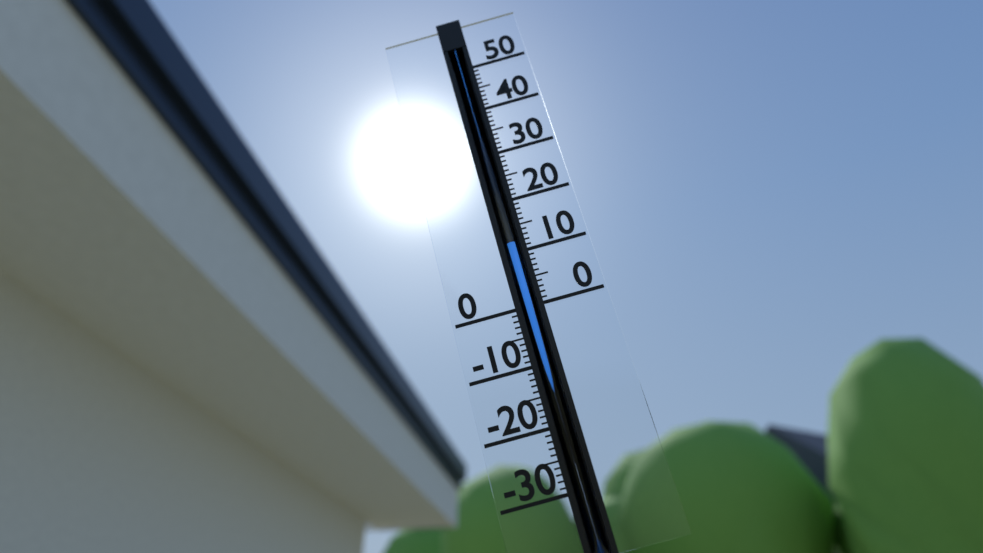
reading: 12 (no unit)
